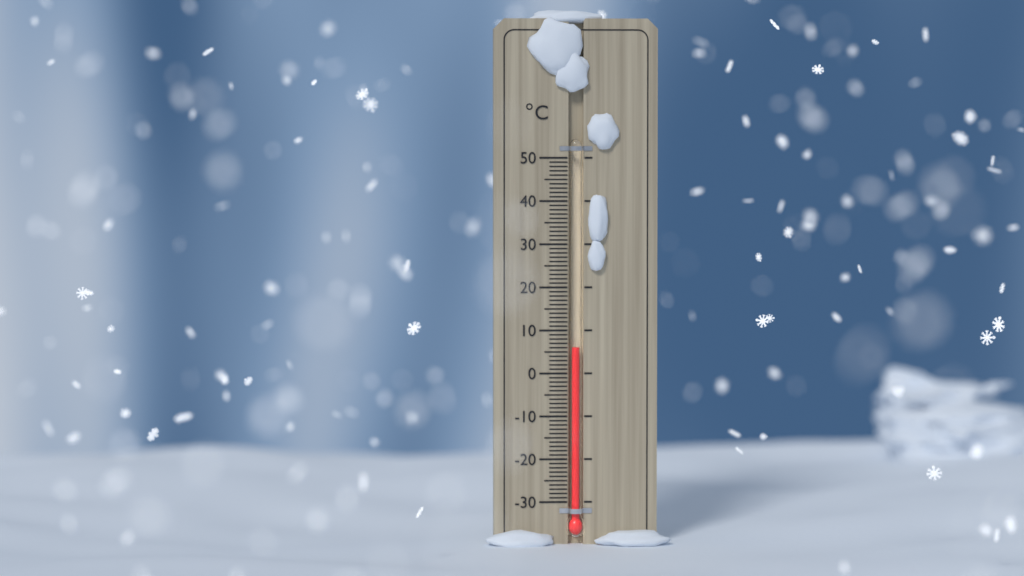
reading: 6 °C
